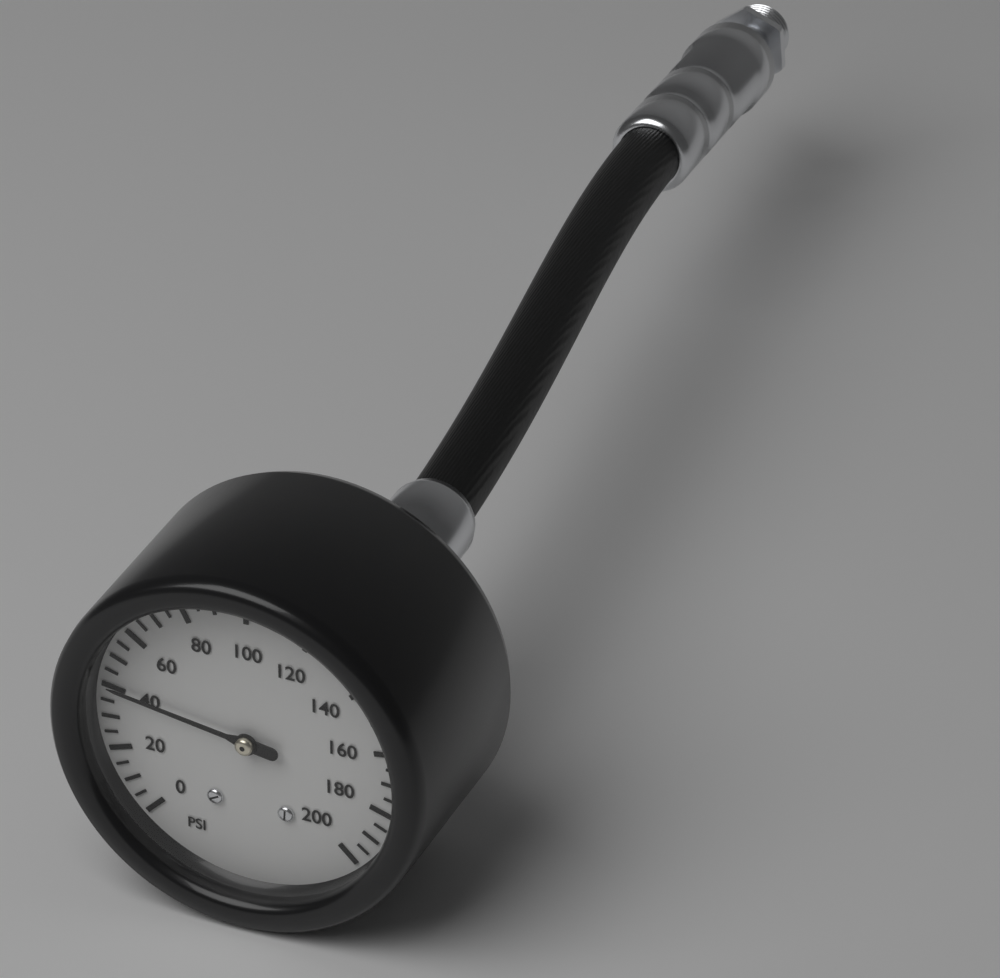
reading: 40 psi
